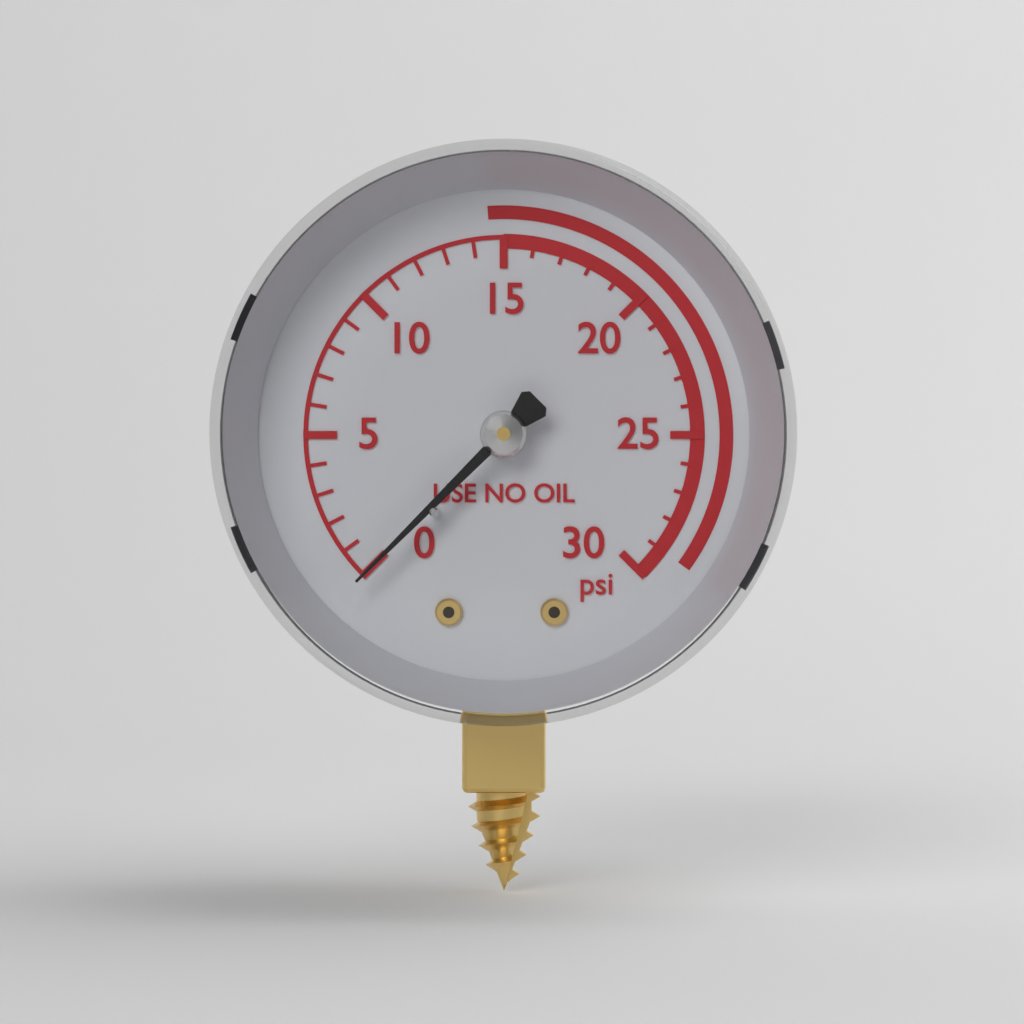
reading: 0 psi
